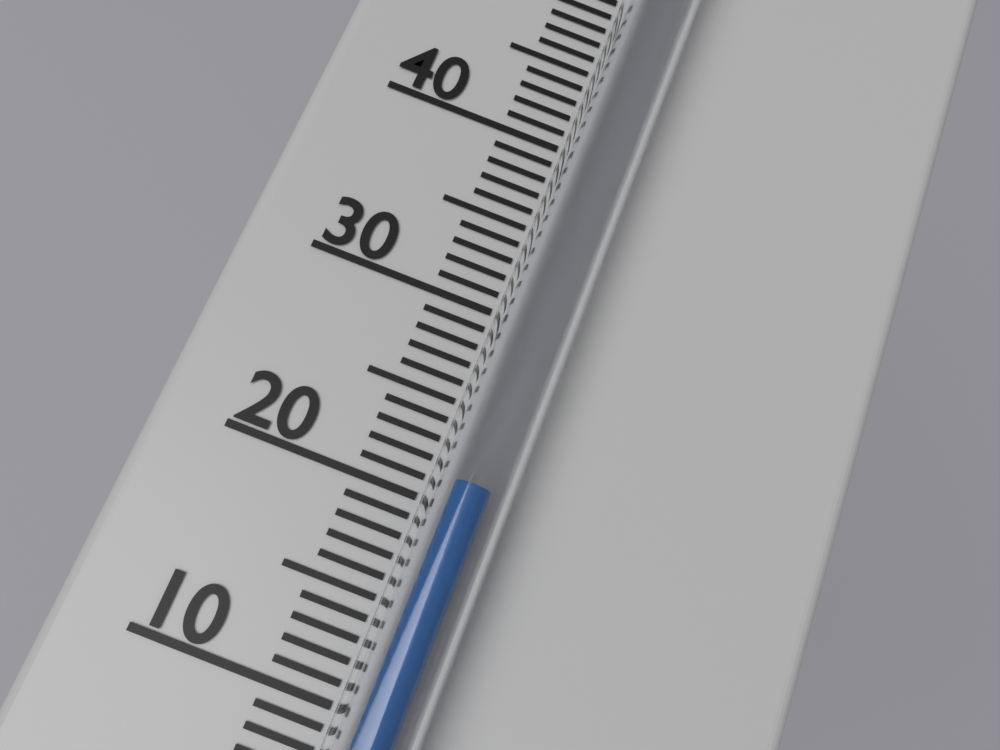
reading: 21 °C
